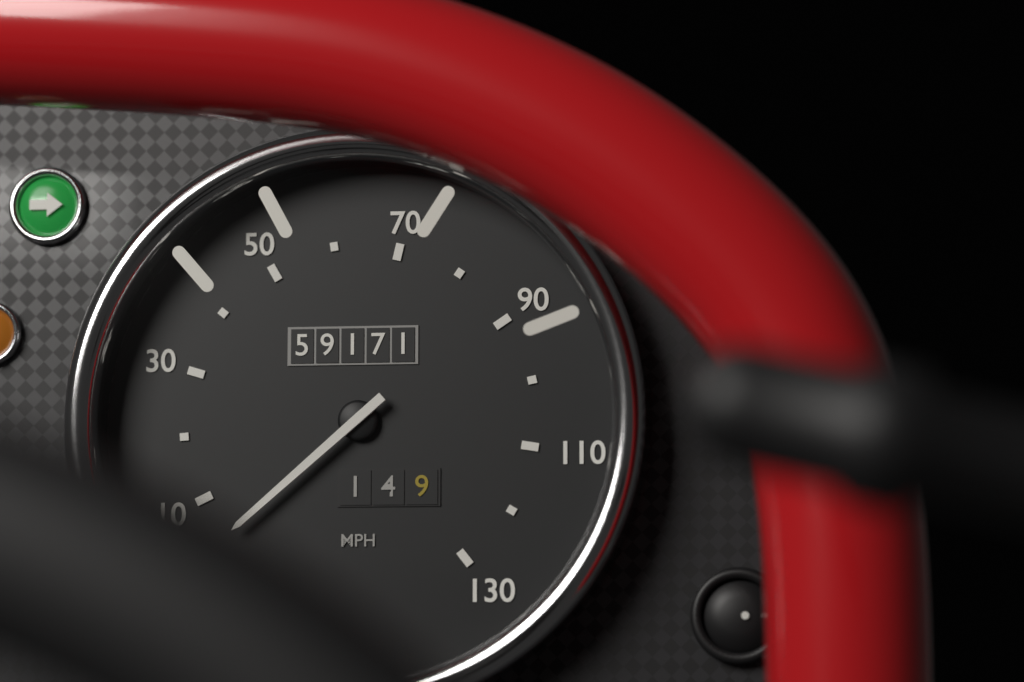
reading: 3 mph
